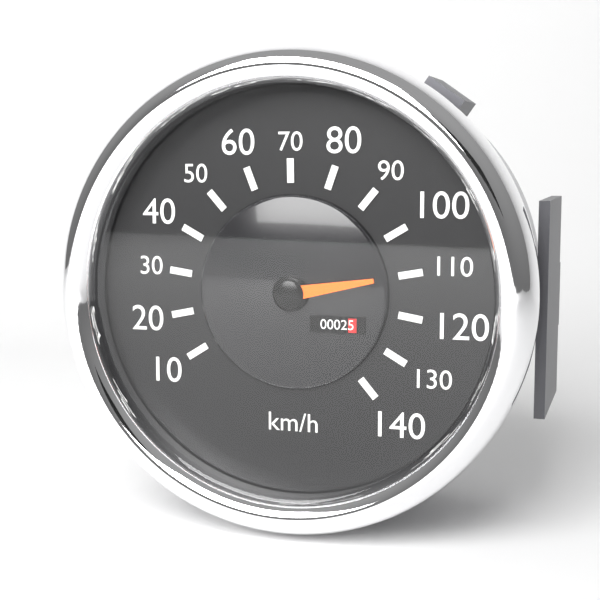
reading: 110 km/h
